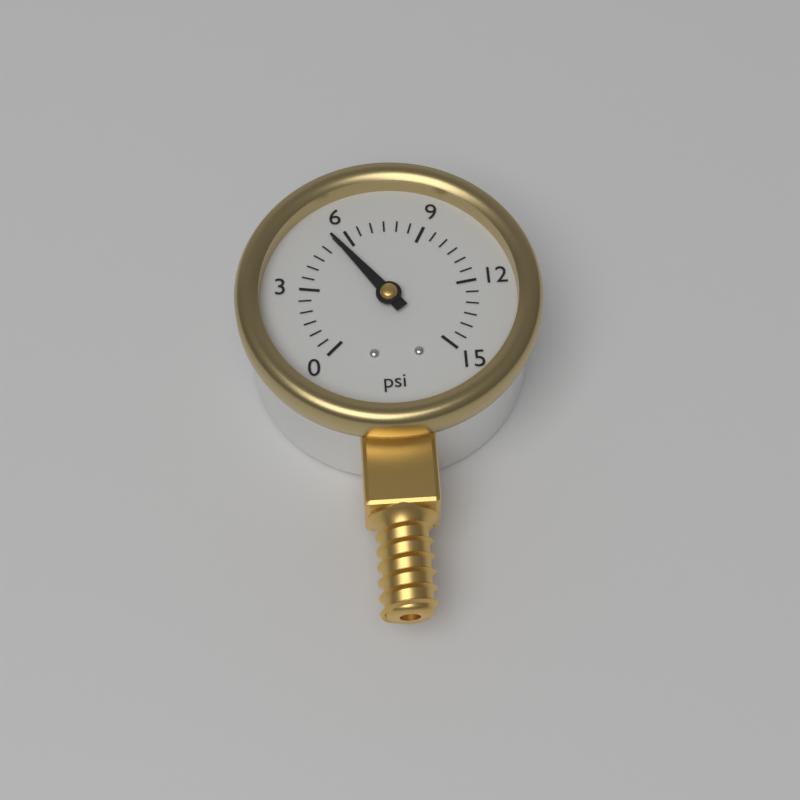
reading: 5.5 psi
